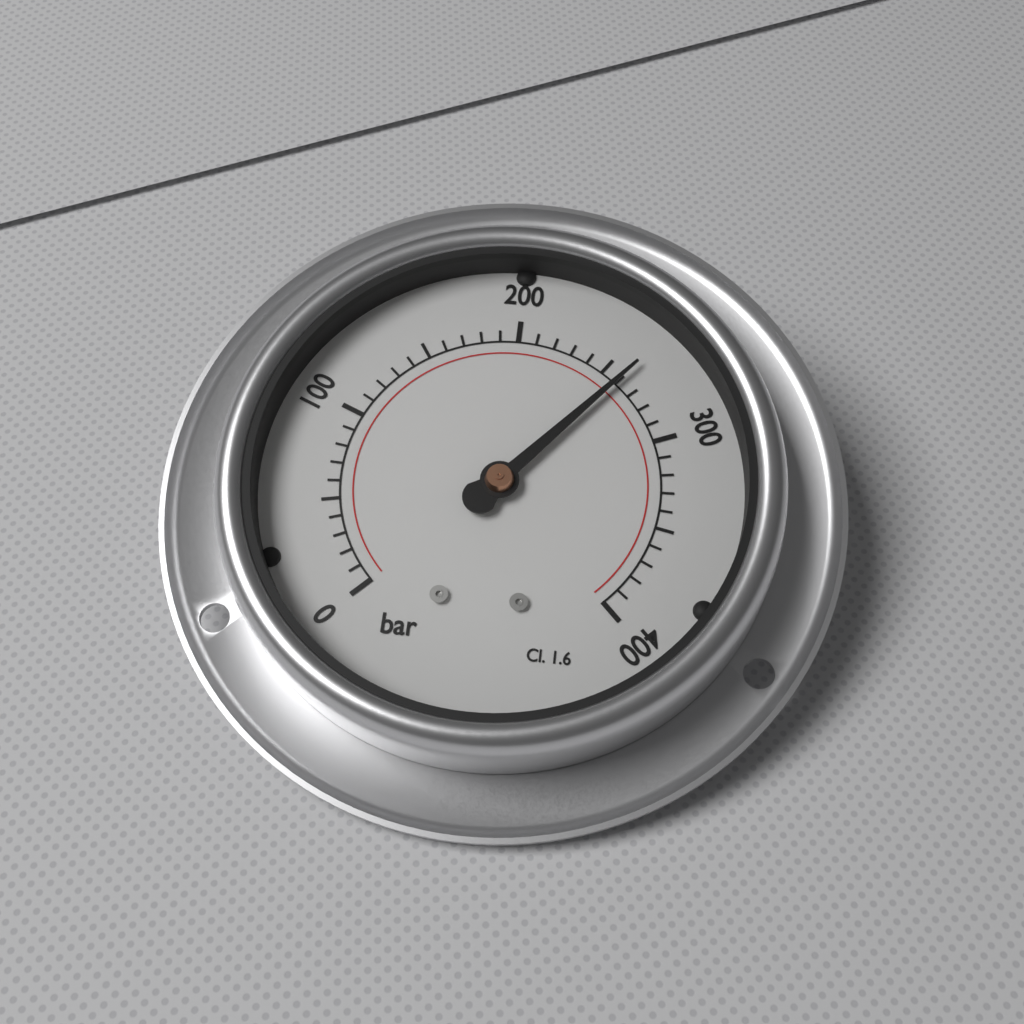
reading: 260 bar
